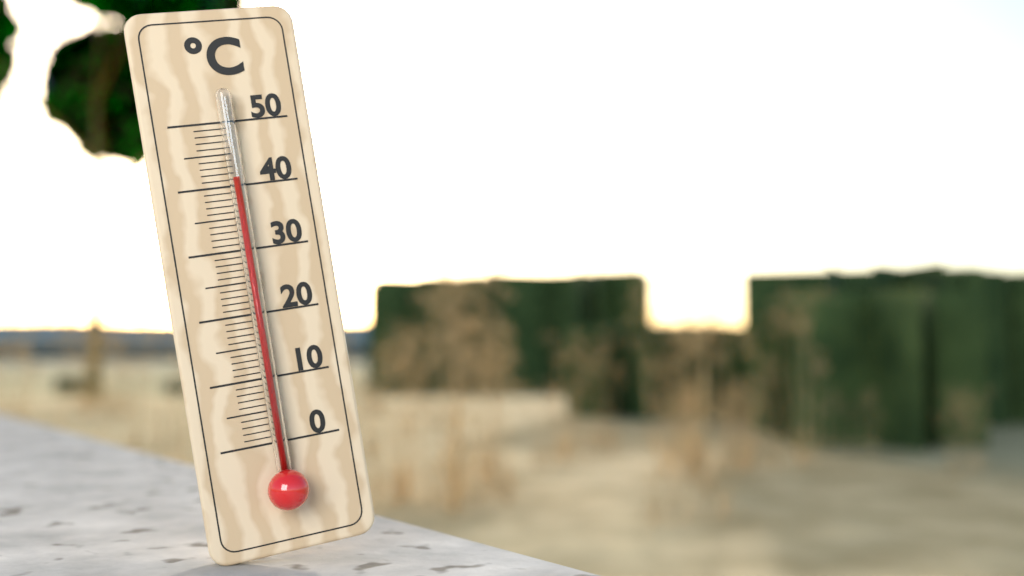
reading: 41 °C
